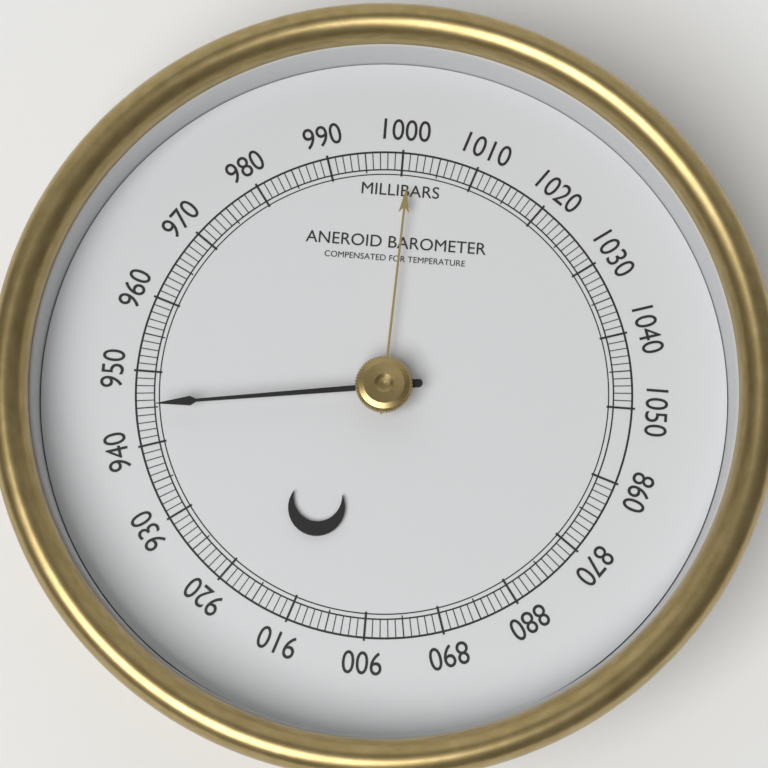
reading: 945 mbar
